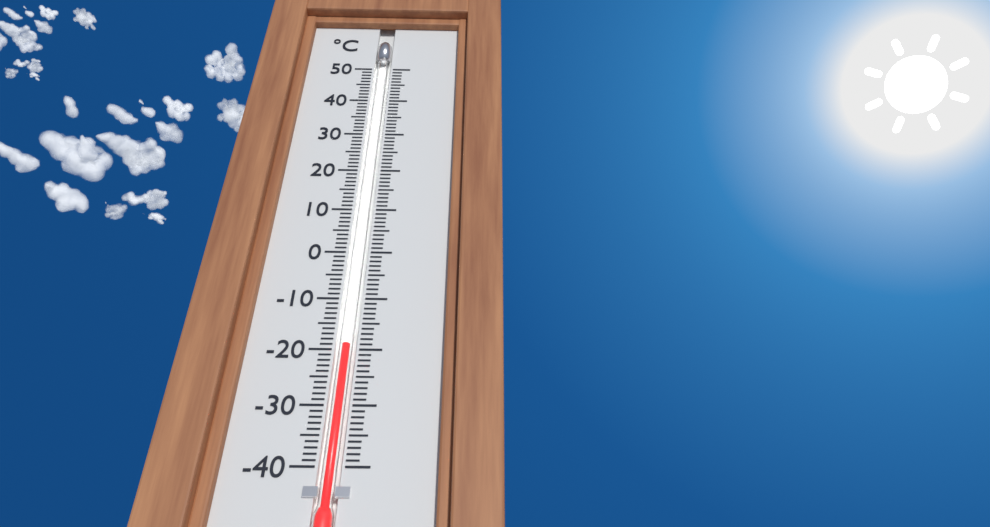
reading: -19 °C
